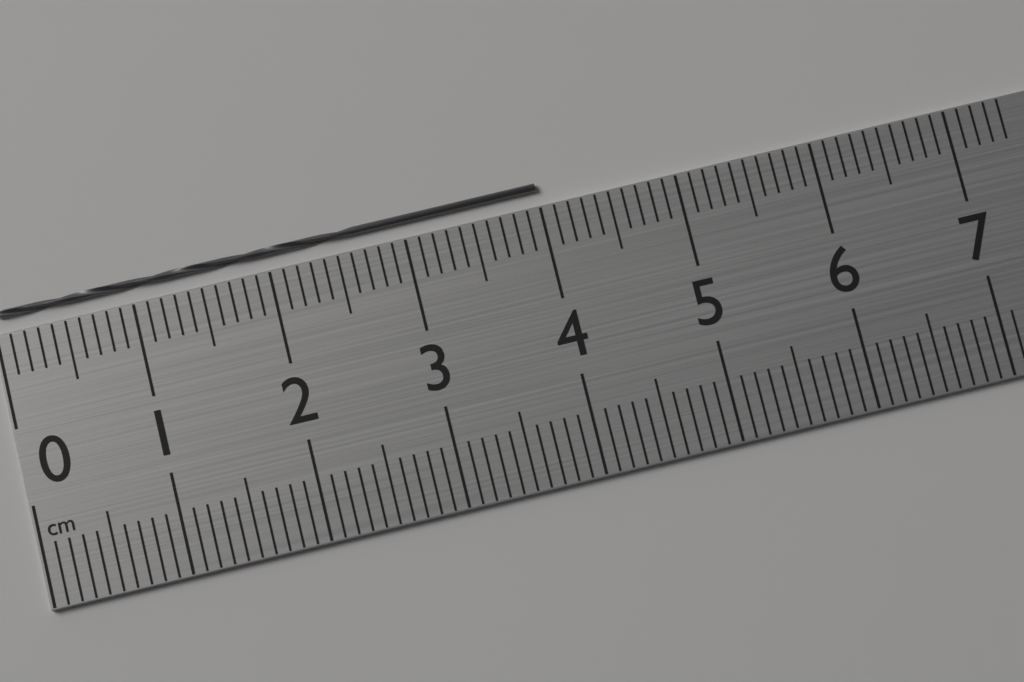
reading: 4.0 cm
